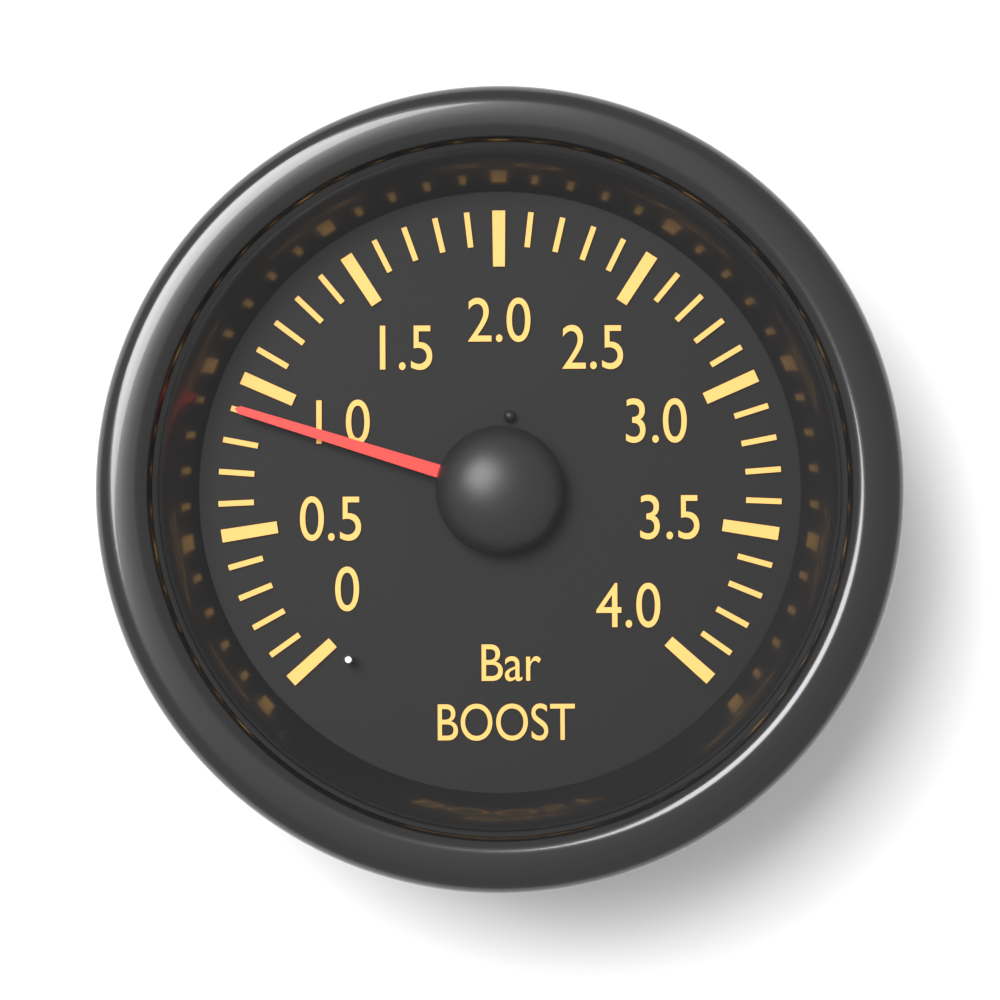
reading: 0.9 bar
